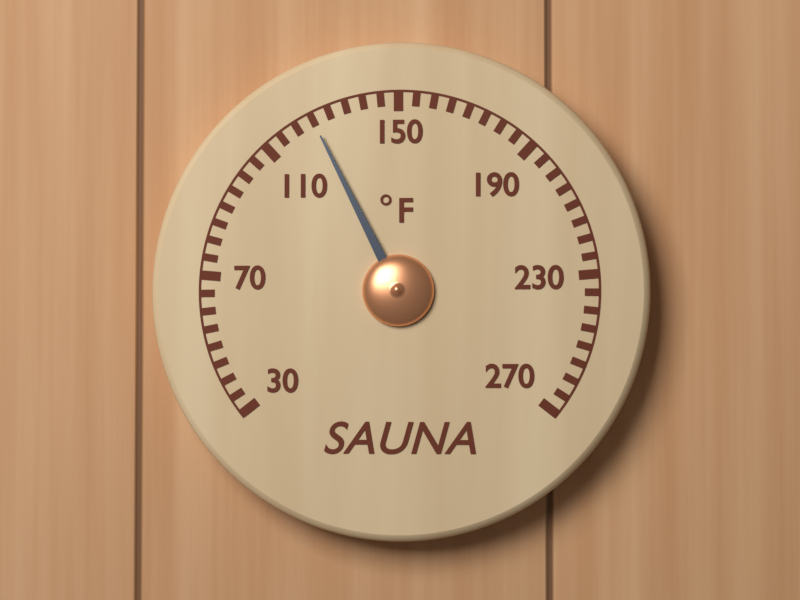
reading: 125 °F
